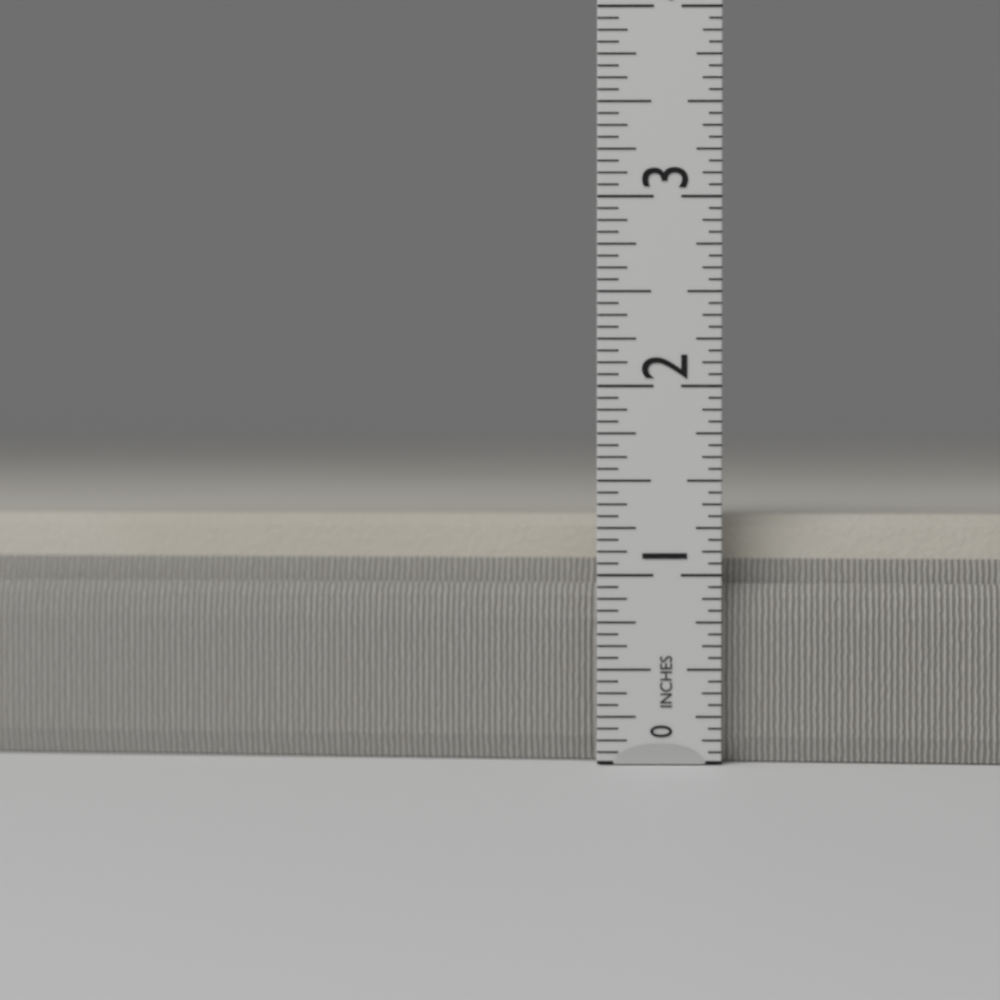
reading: 1.3125 in
